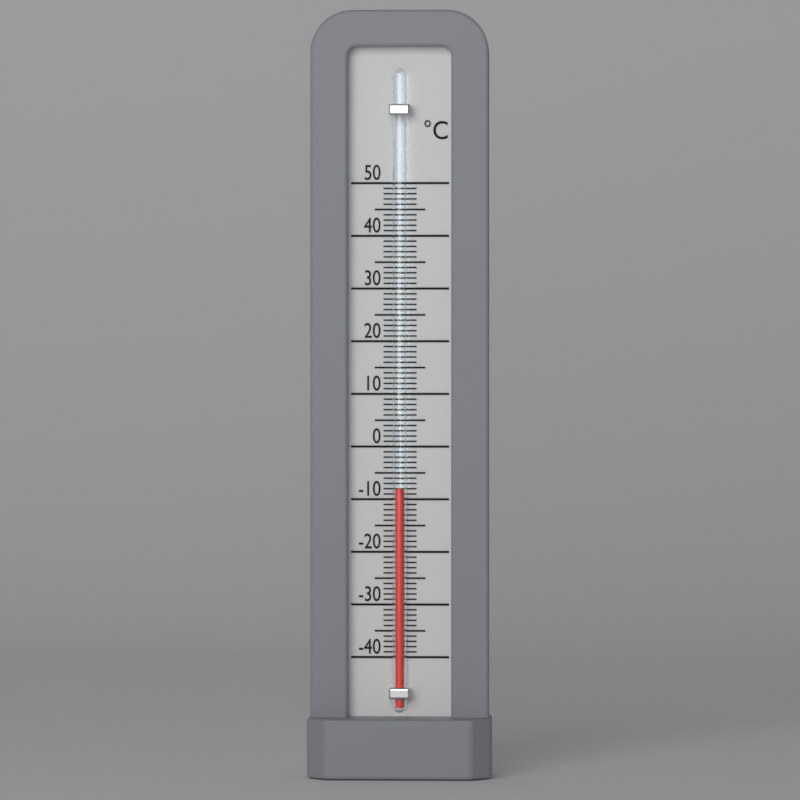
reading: -8 °C
